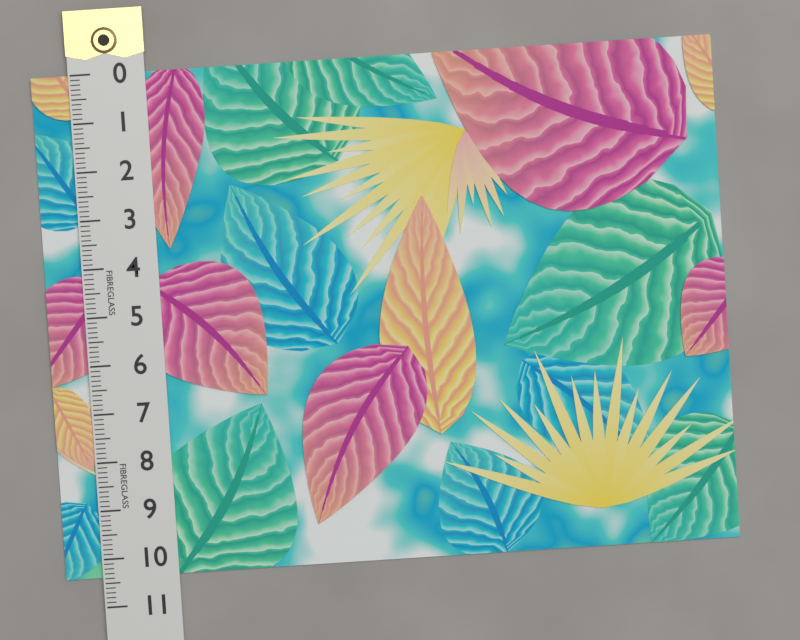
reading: 10.4 (no unit)
